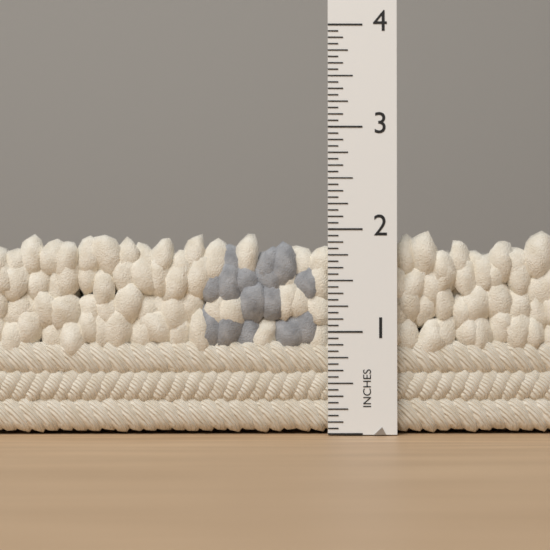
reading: 2.0000 in
